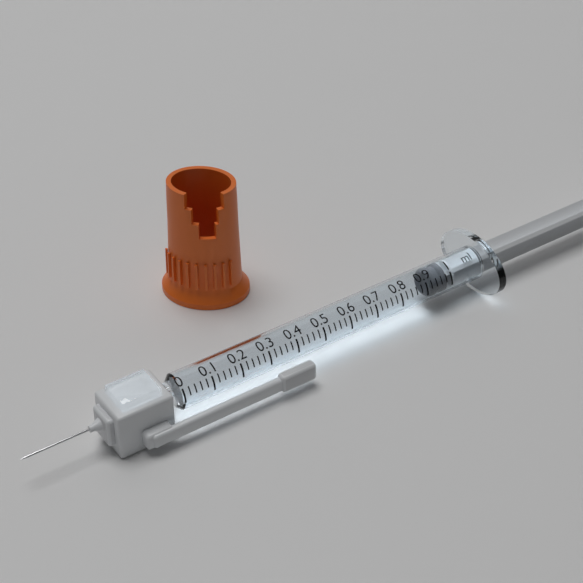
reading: 0.92 ml
